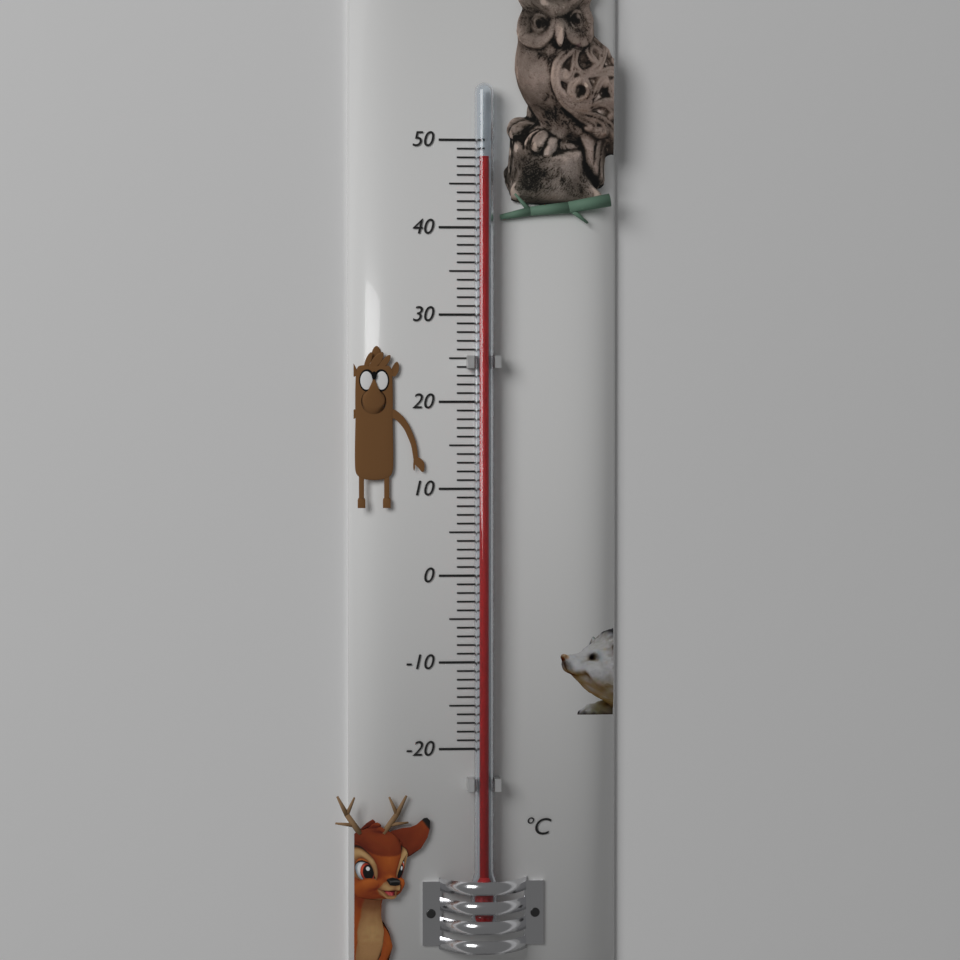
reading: 48 °C
